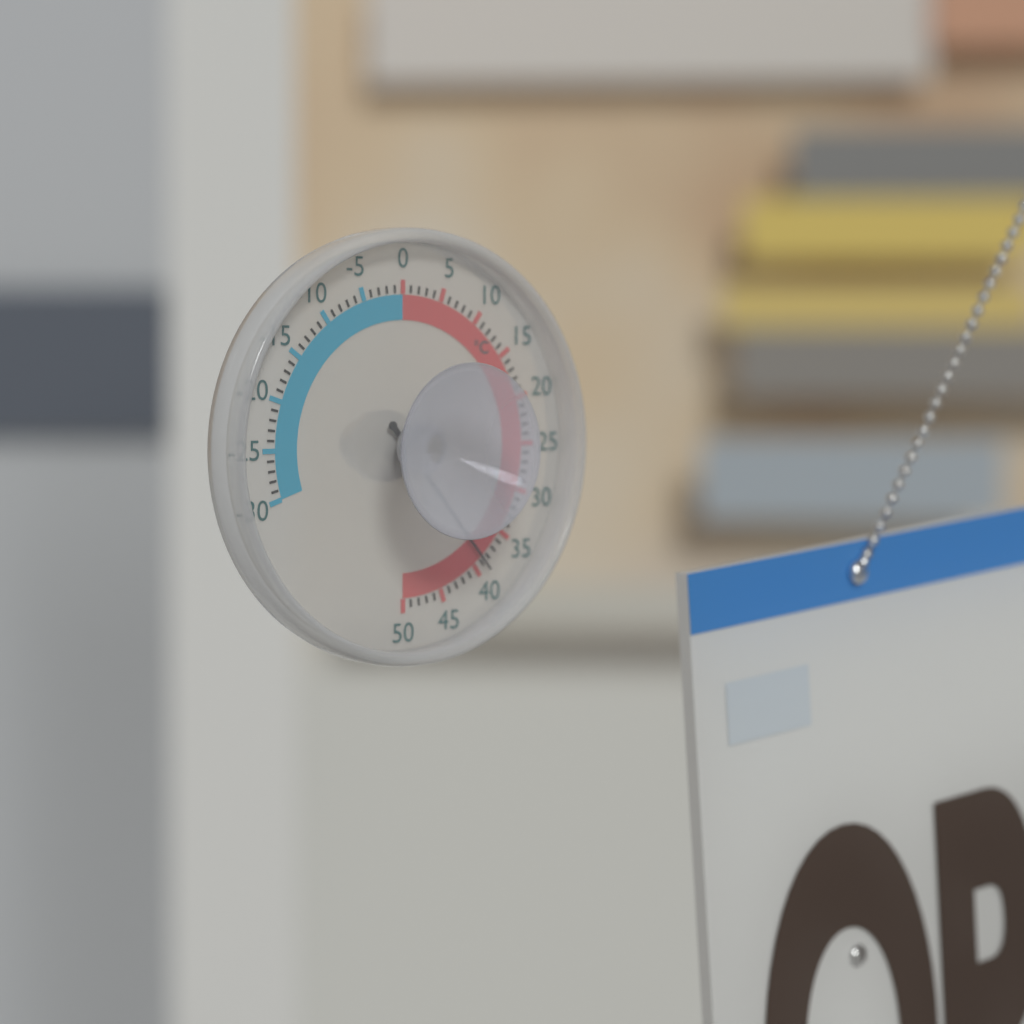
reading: 39 °C
